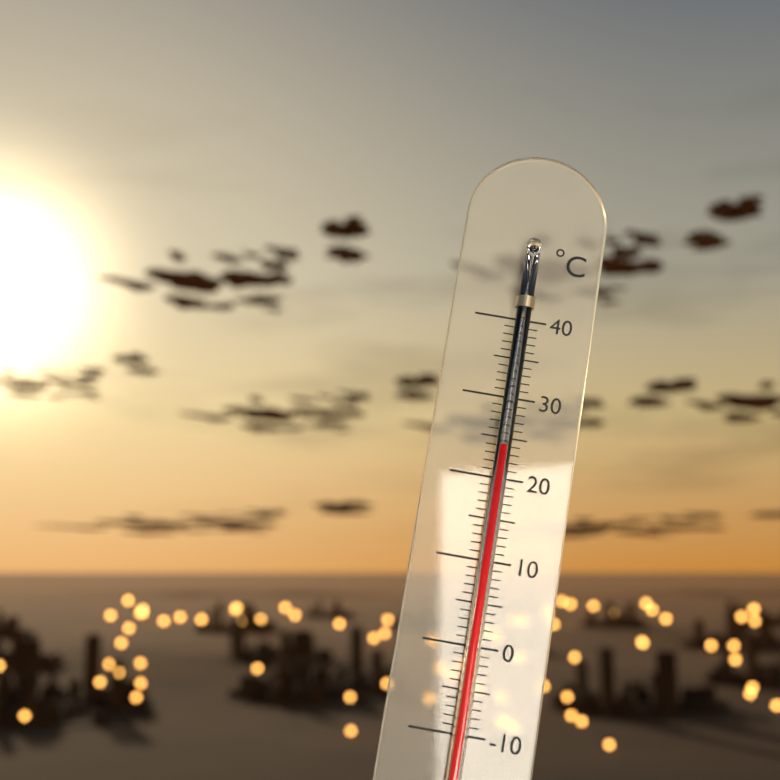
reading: 24 °C
